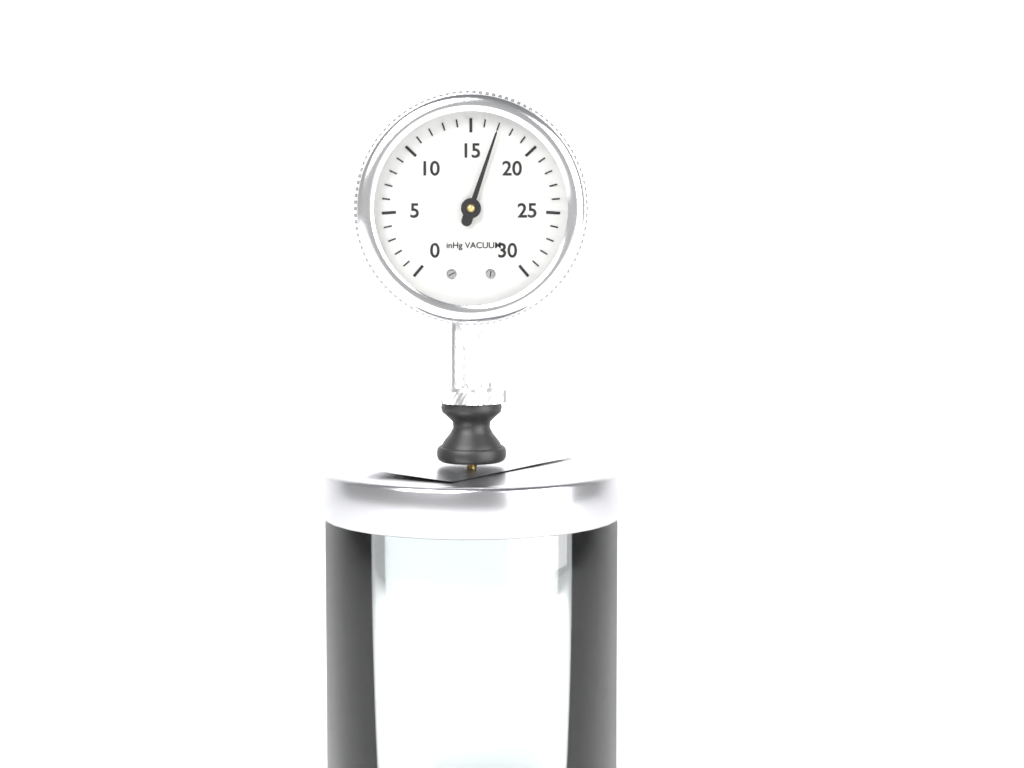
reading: 17 inHg
